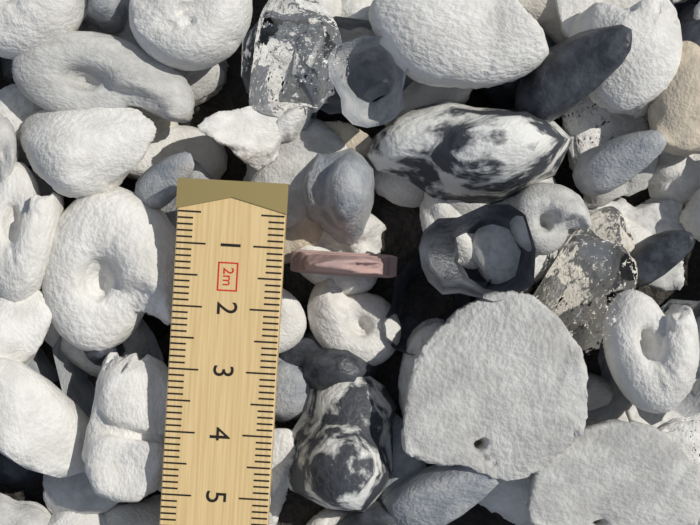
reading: 1.4 cm
